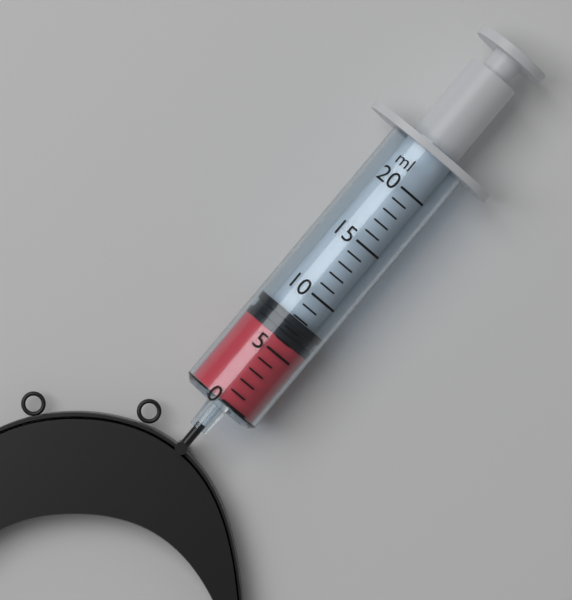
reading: 6 ml
